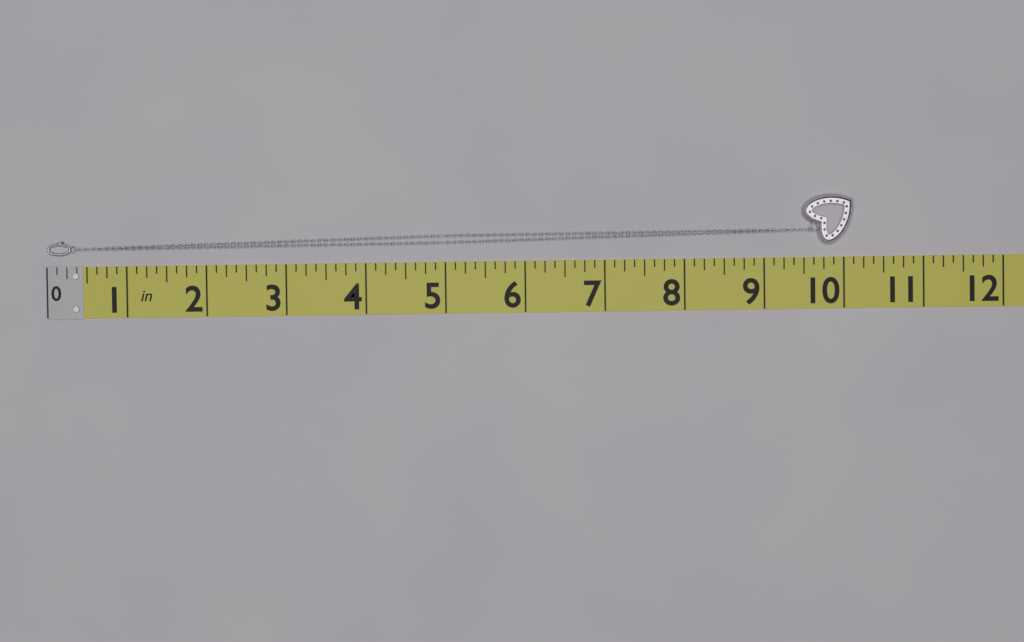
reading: 10.125 in
